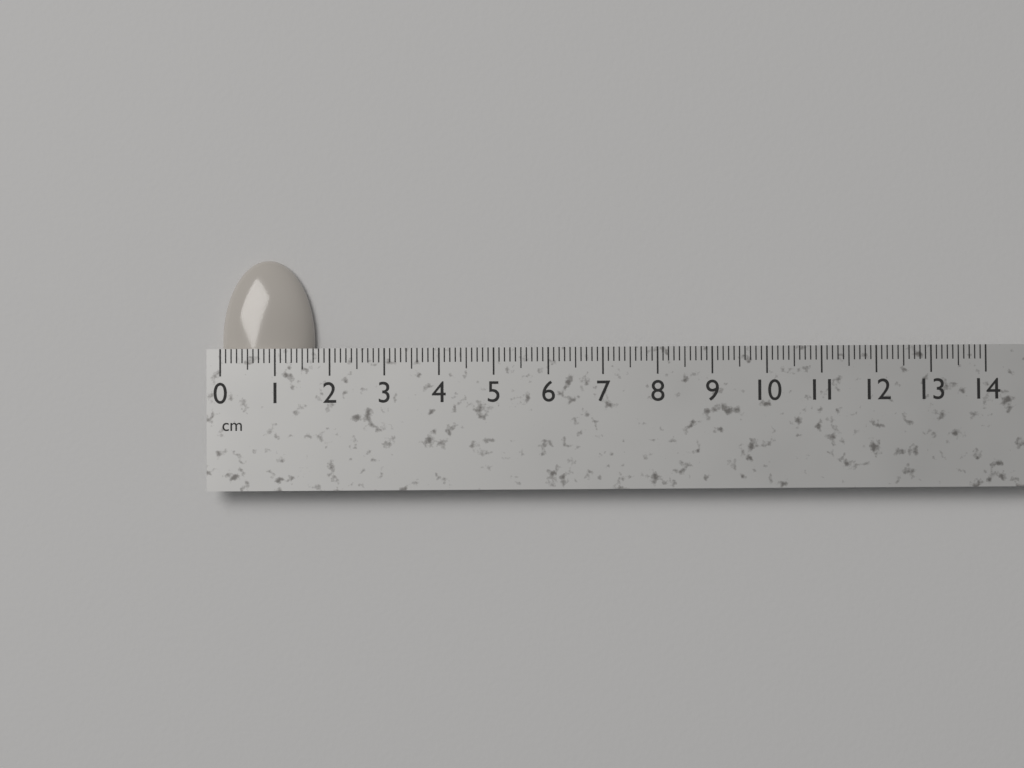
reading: 1.7 cm
